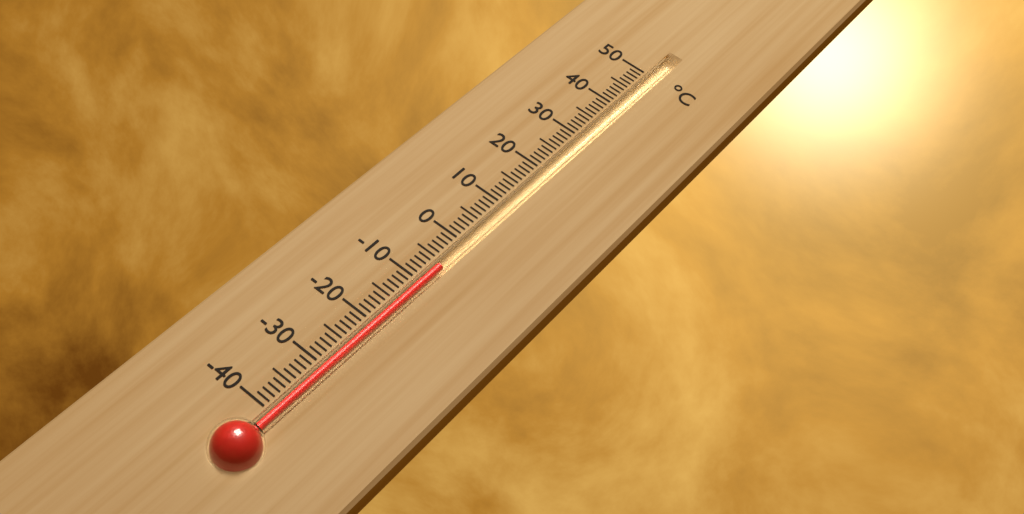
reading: -6 °C
